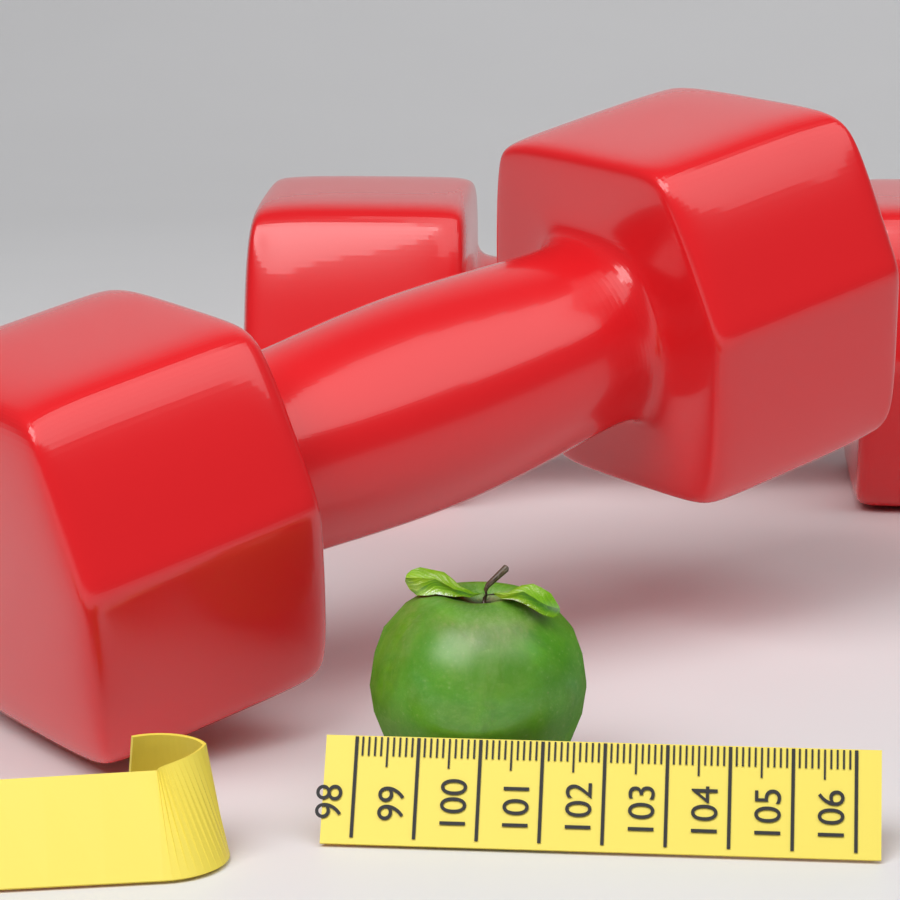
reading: 101.6 (no unit)
